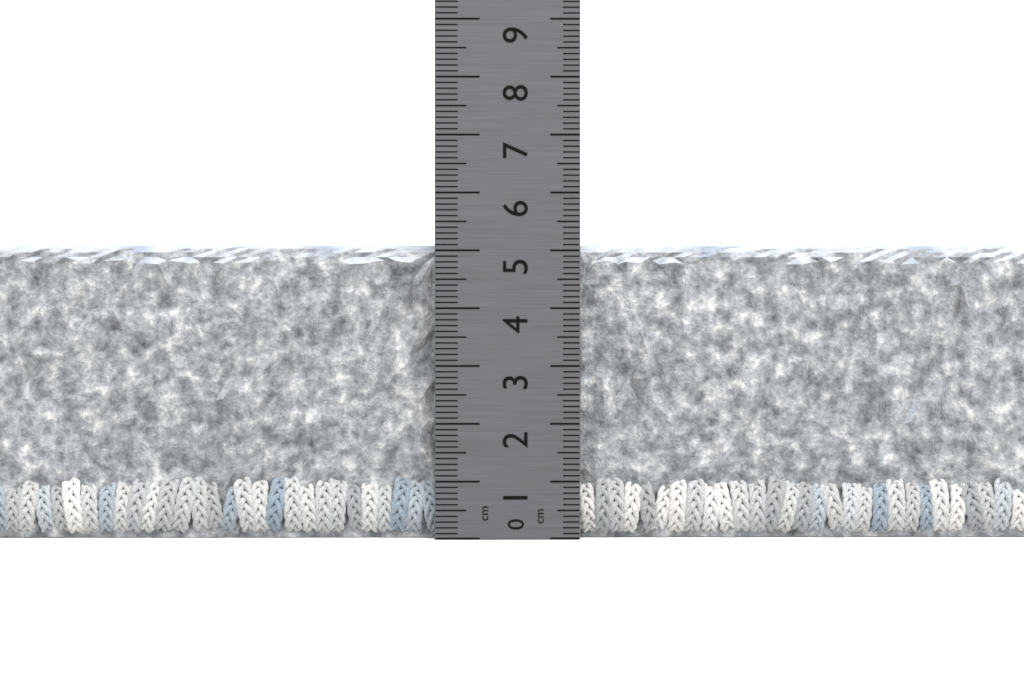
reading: 5.1 cm
